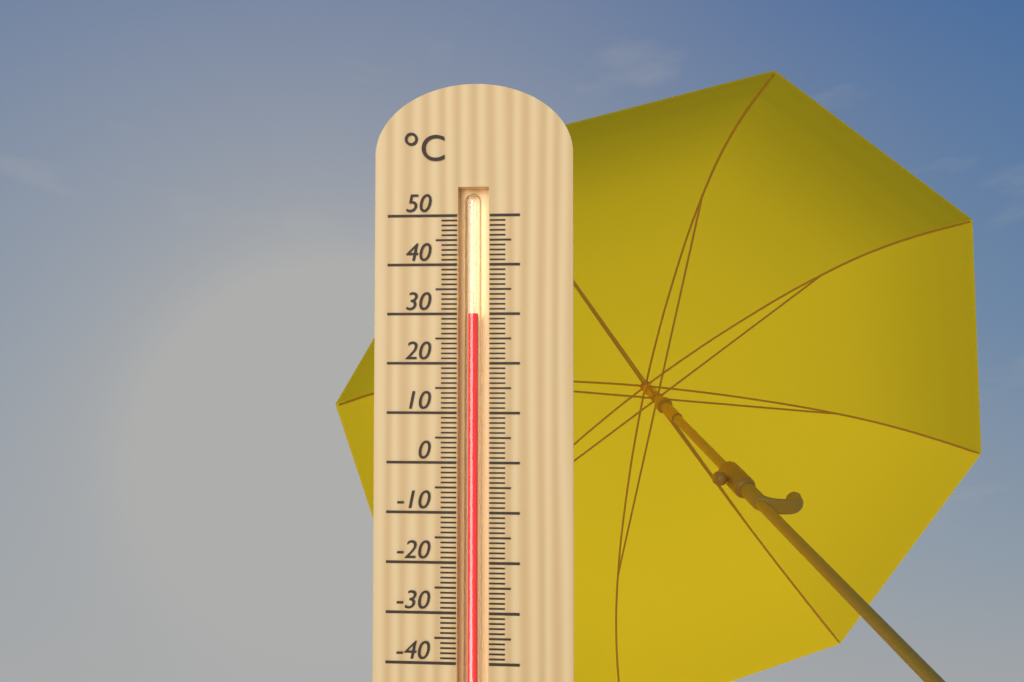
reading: 30 °C
